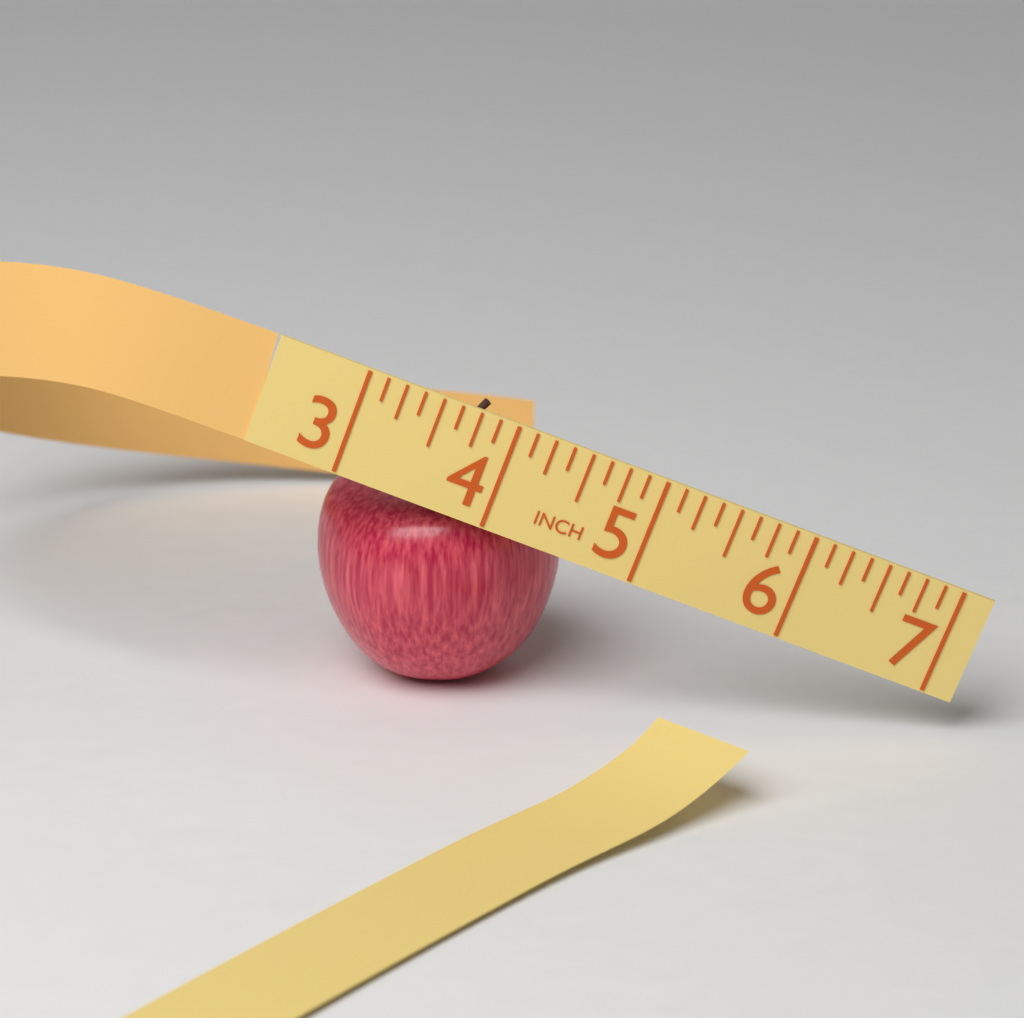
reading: 4.625 in
